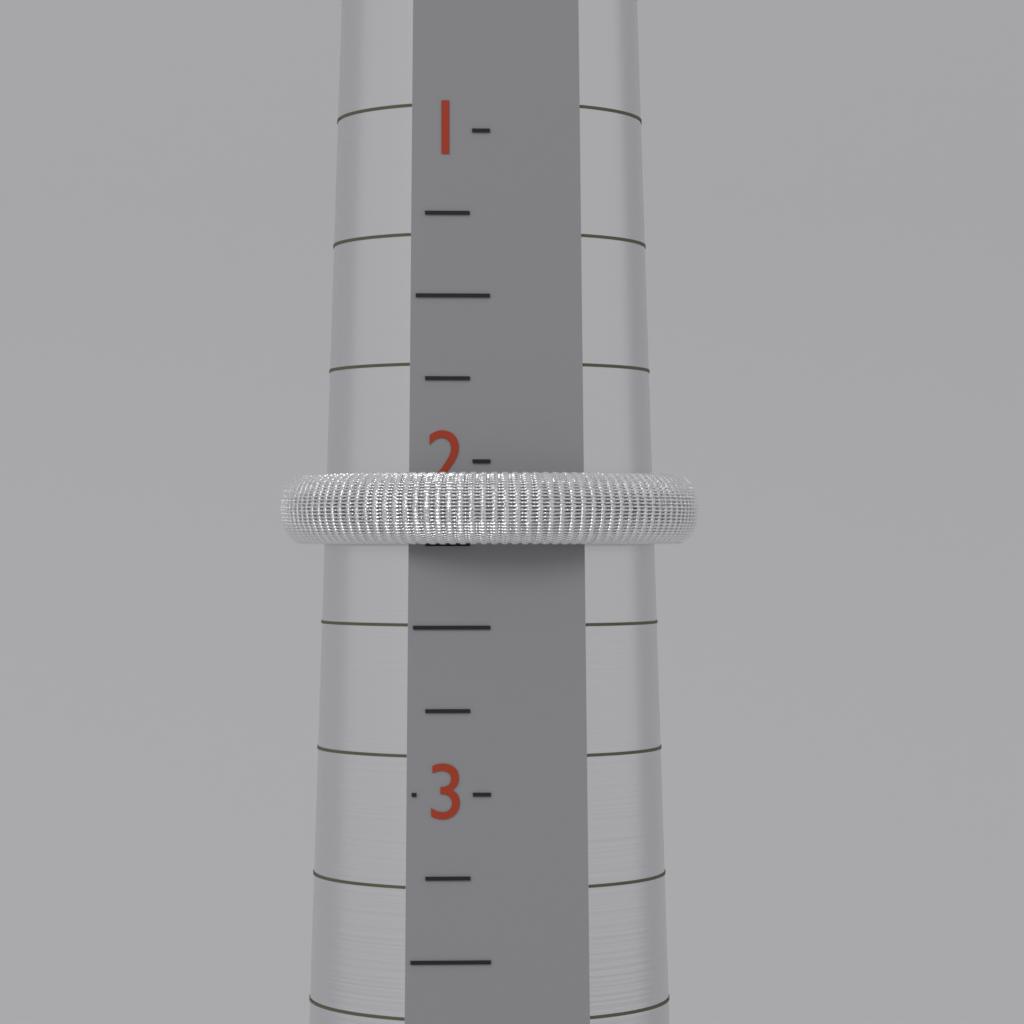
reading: 2.25 (no unit)
